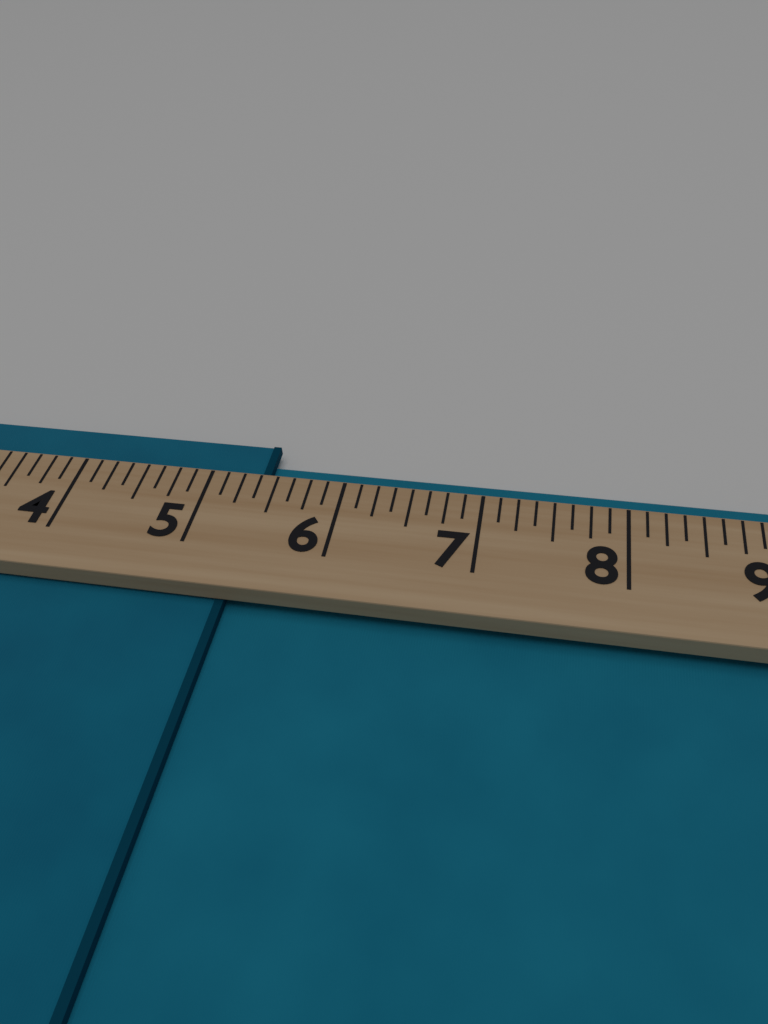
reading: 5.375 (no unit)
